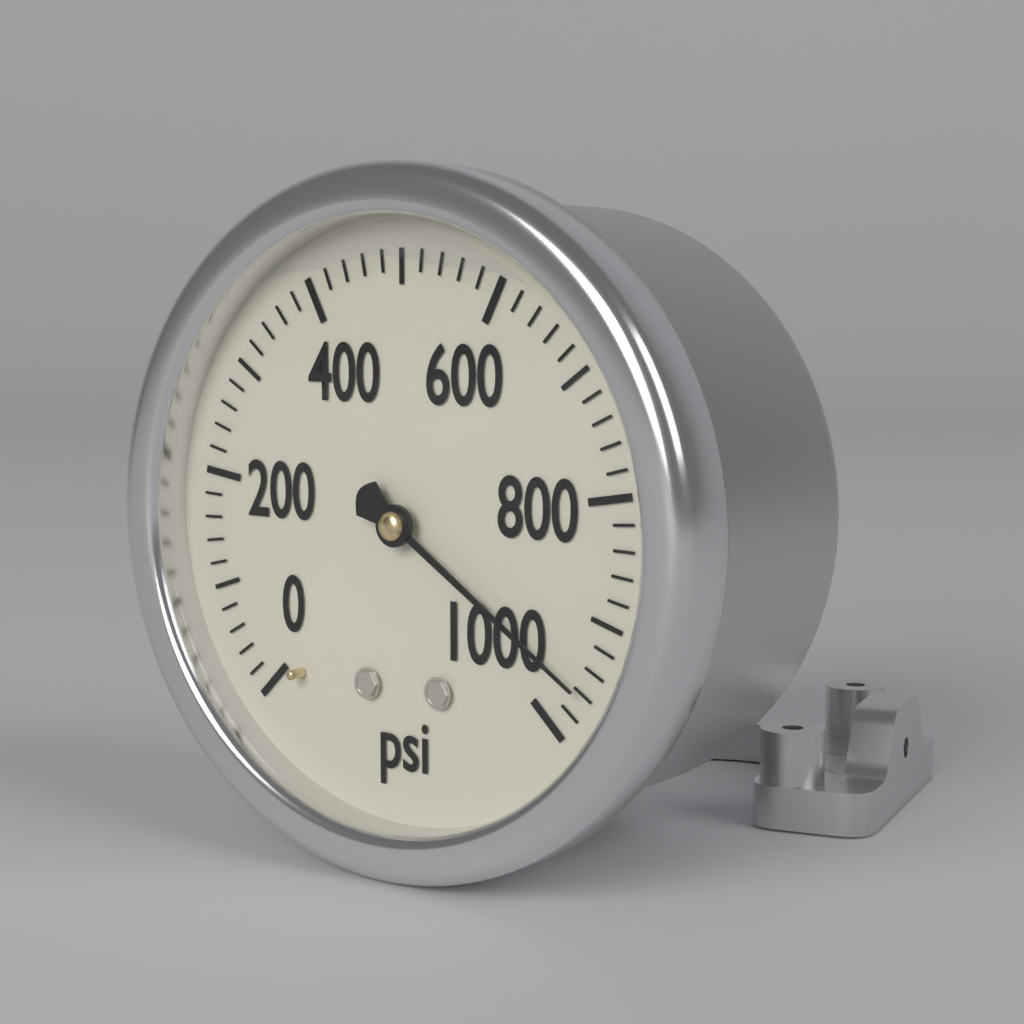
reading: 960 psi
